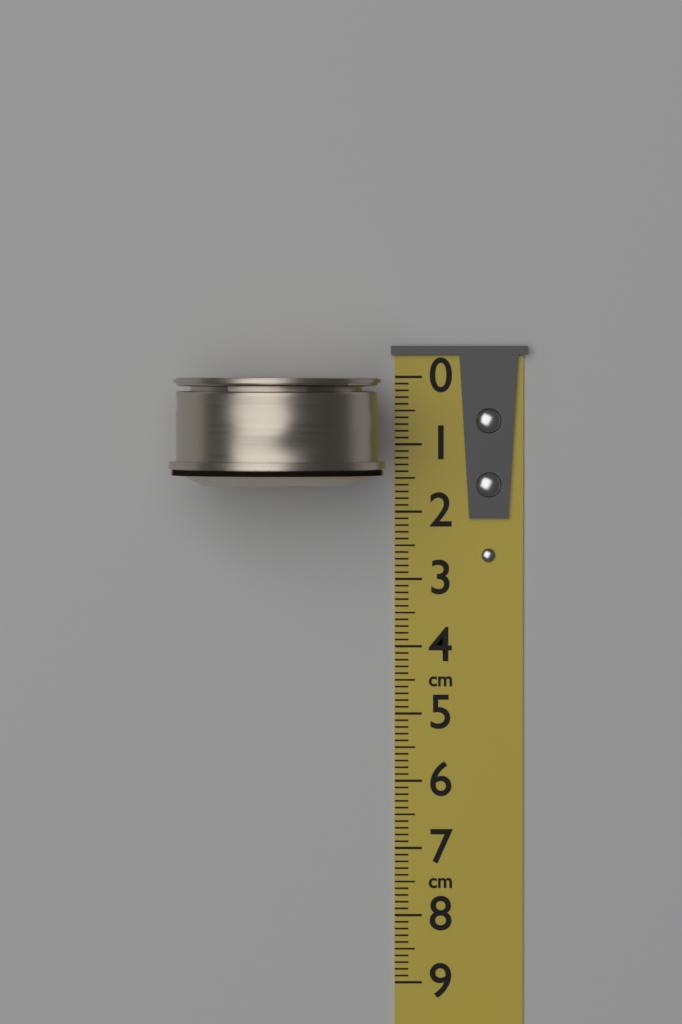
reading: 1.6 cm
